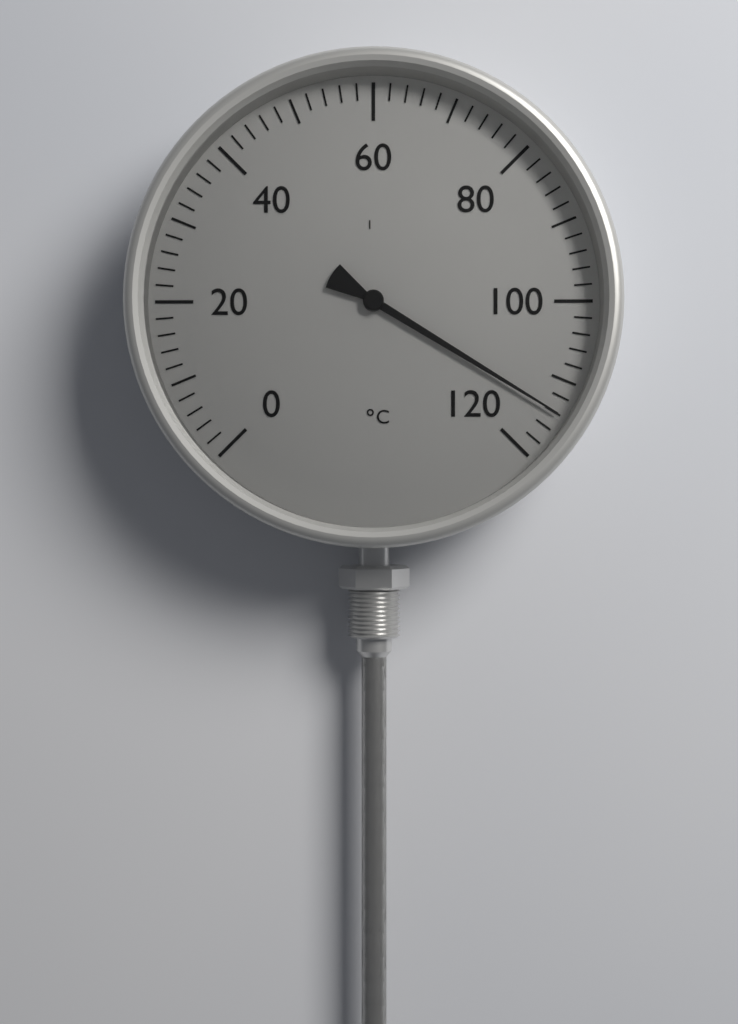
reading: 114 °C
